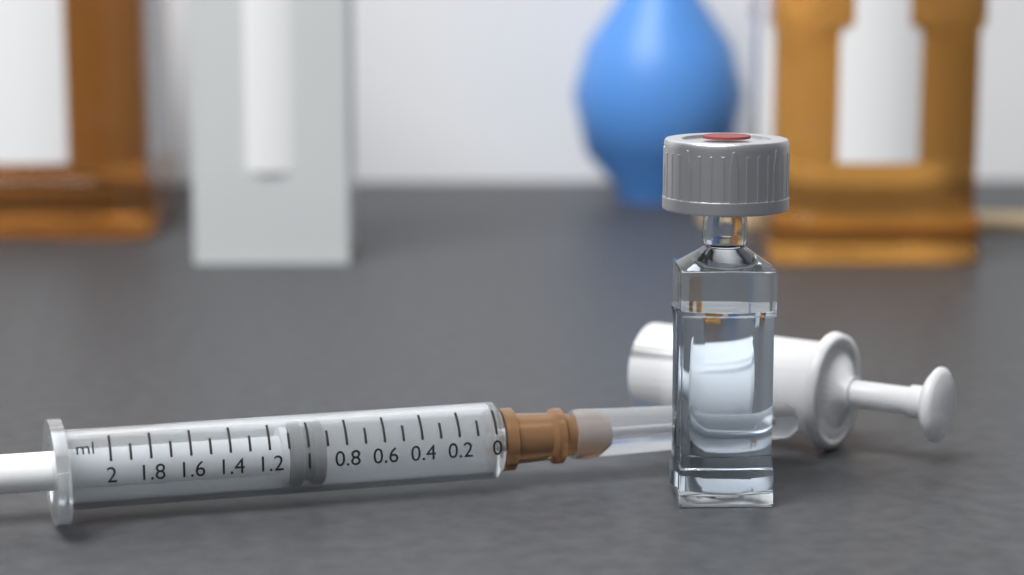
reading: 0.9 ml
